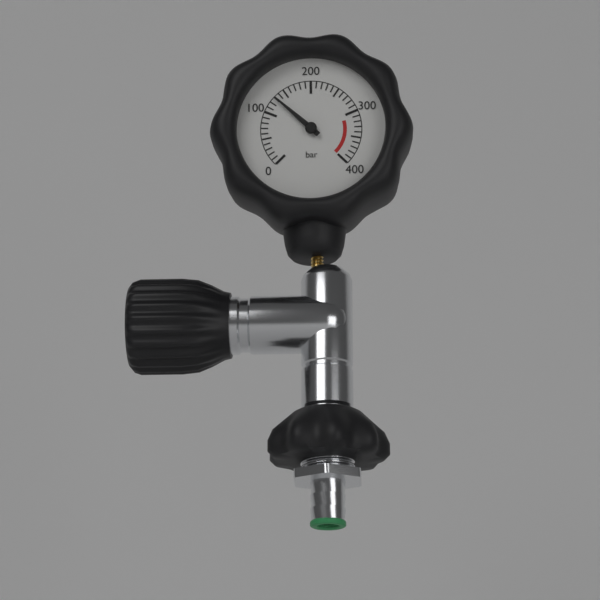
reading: 130 bar
